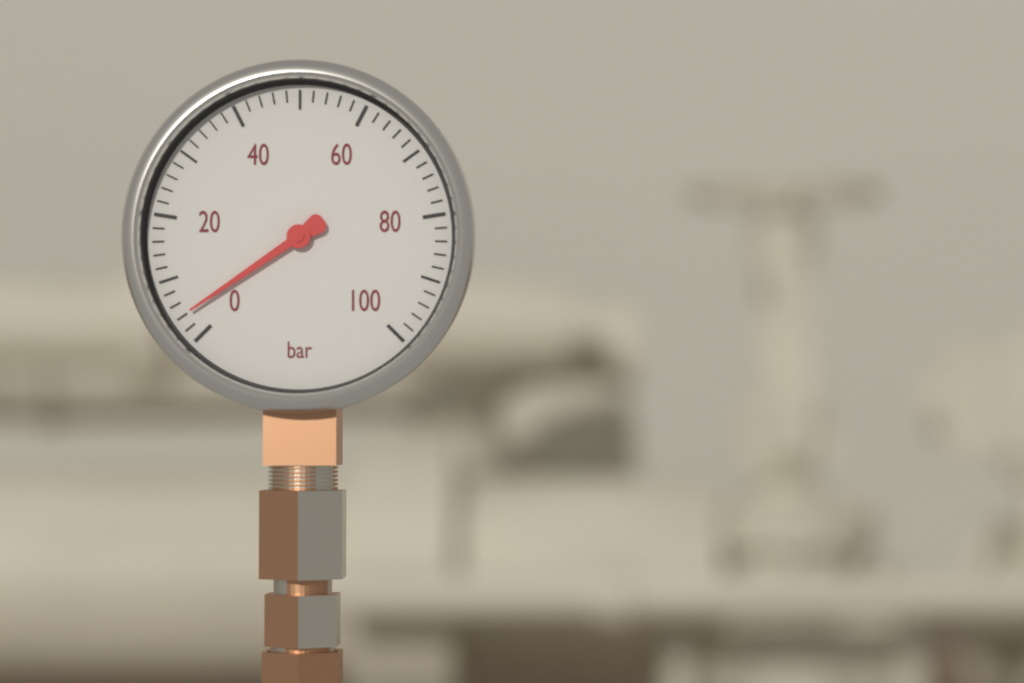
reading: 4 bar
